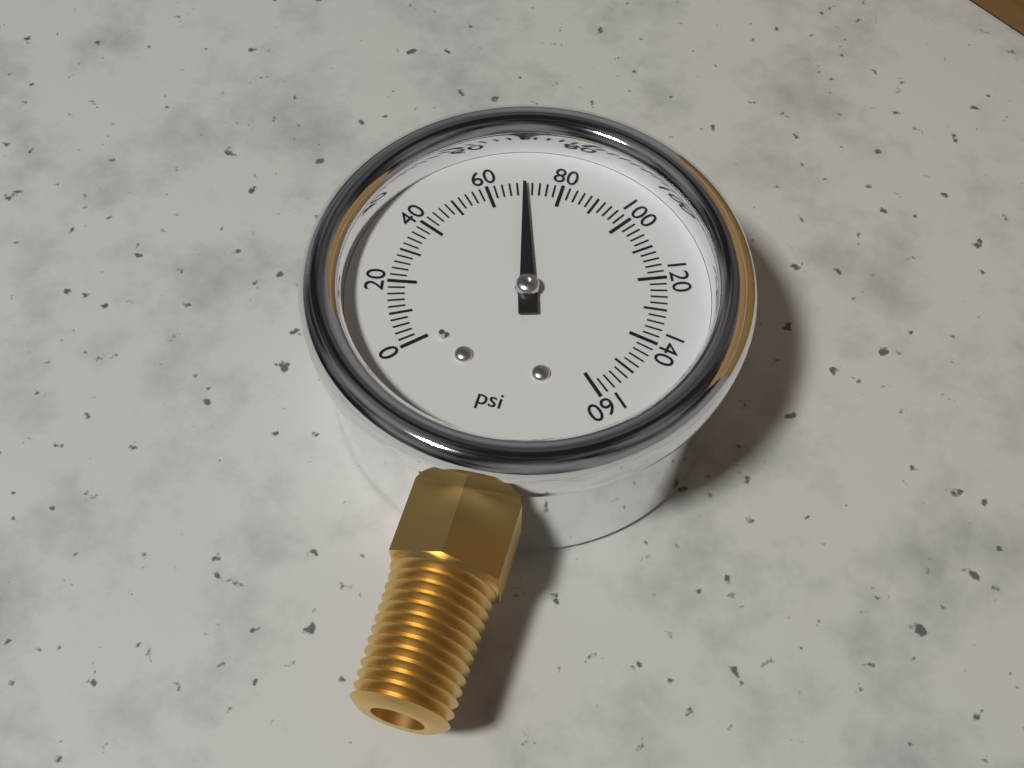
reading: 70 psi
